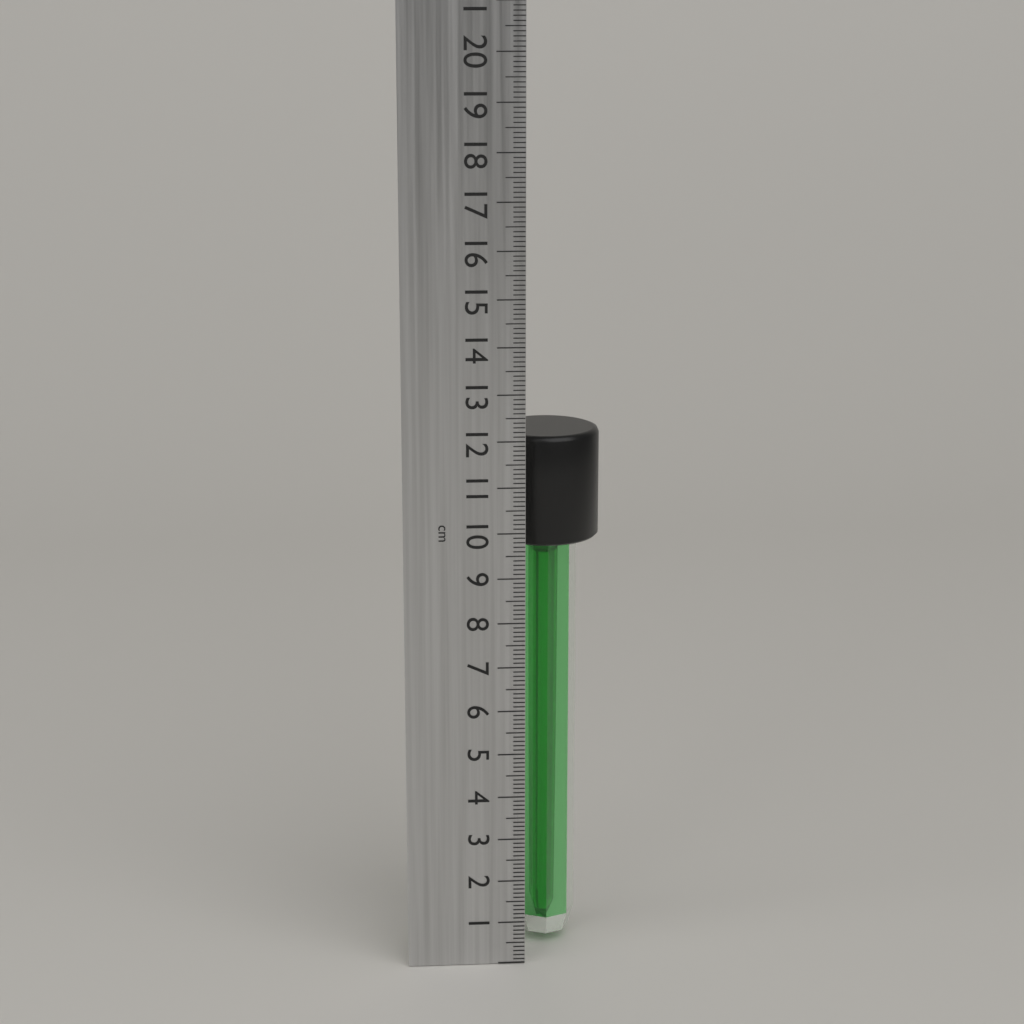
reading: 12.0 cm
